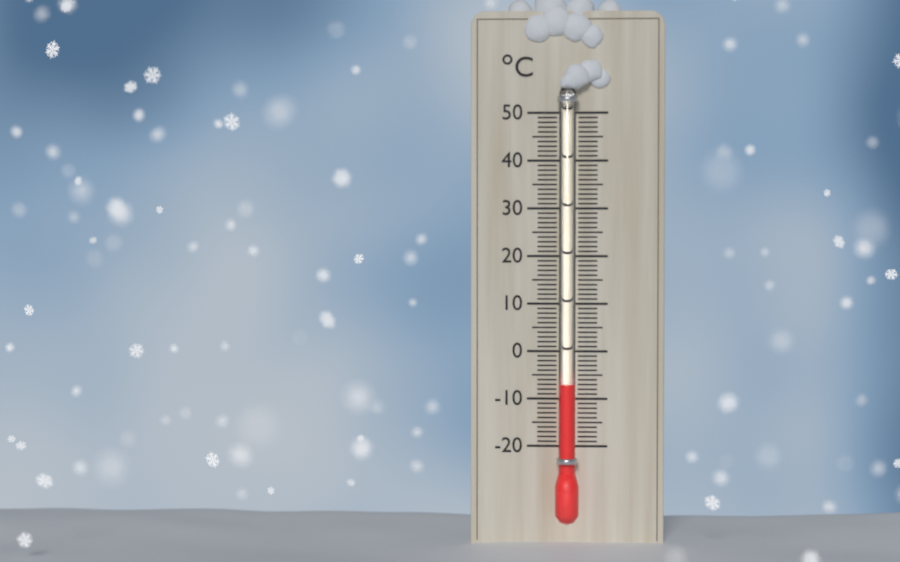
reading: -7 °C
